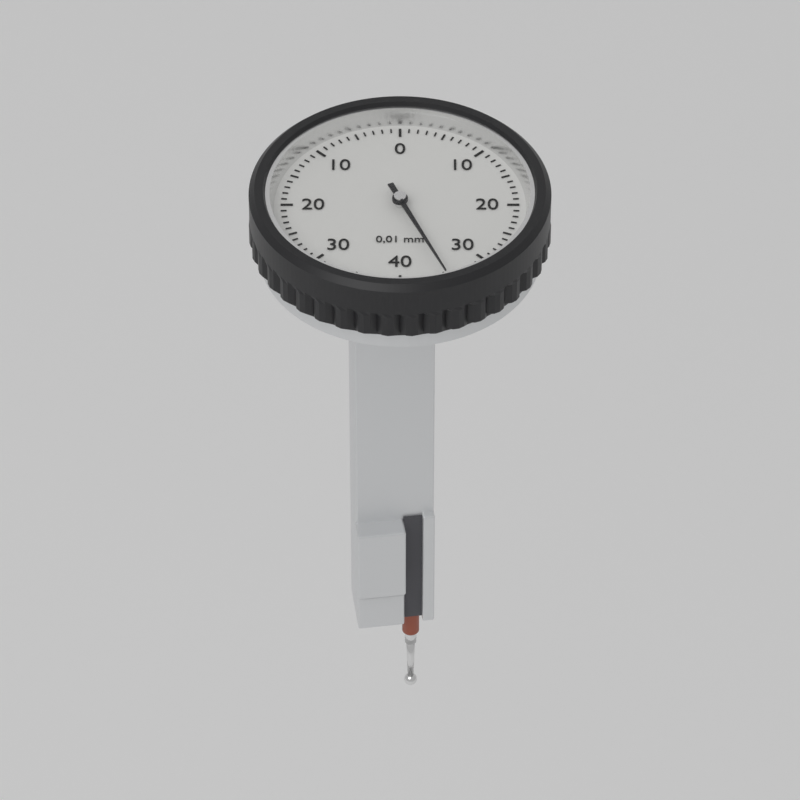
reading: 0.35 mm
